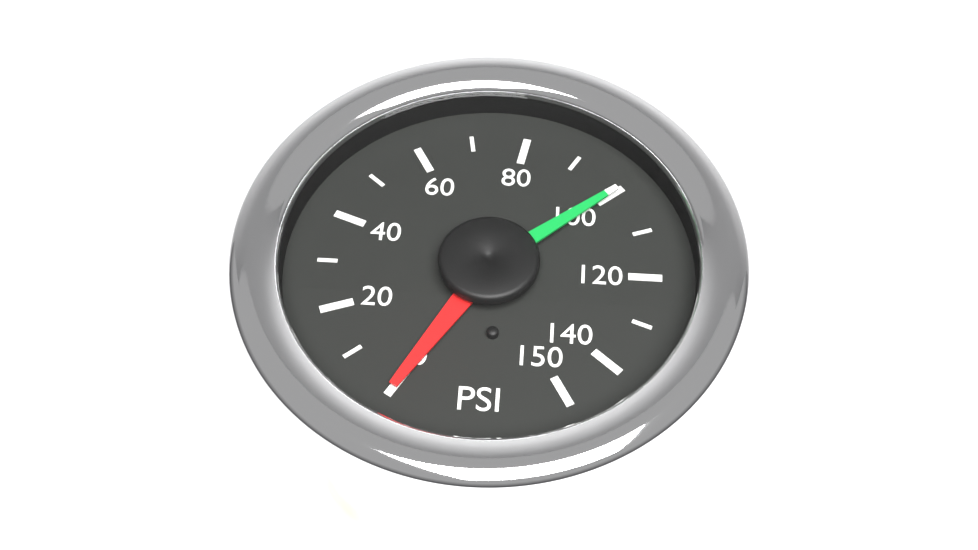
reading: 100 PSI
